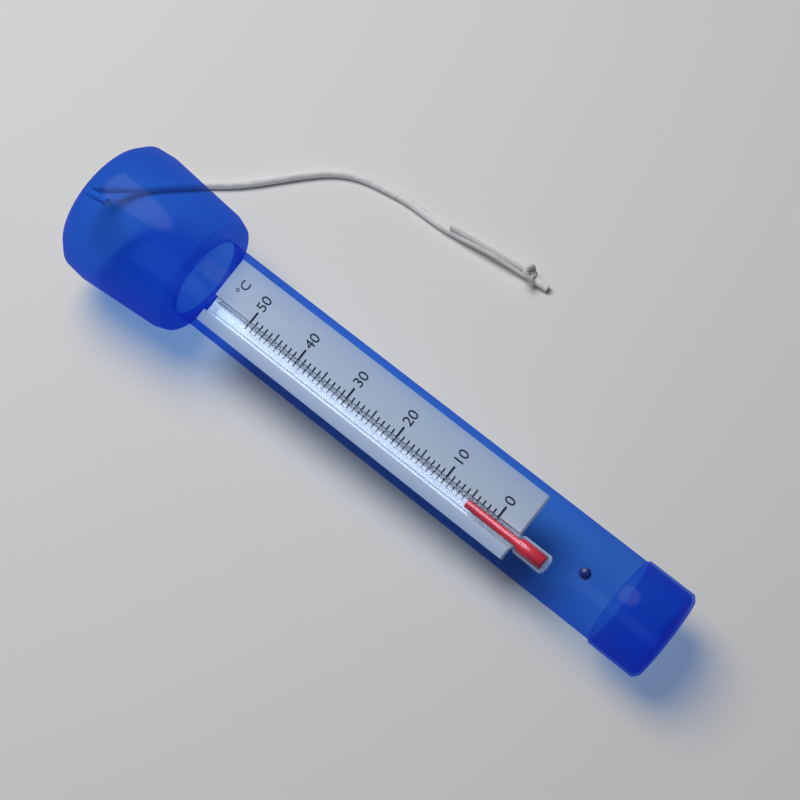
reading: 5 °C
